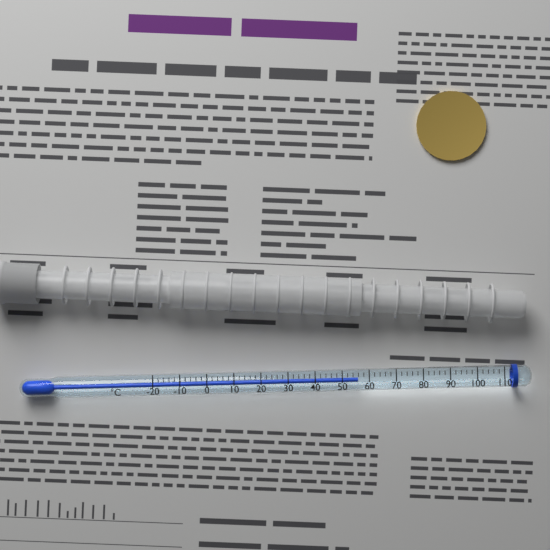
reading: 56 °C
